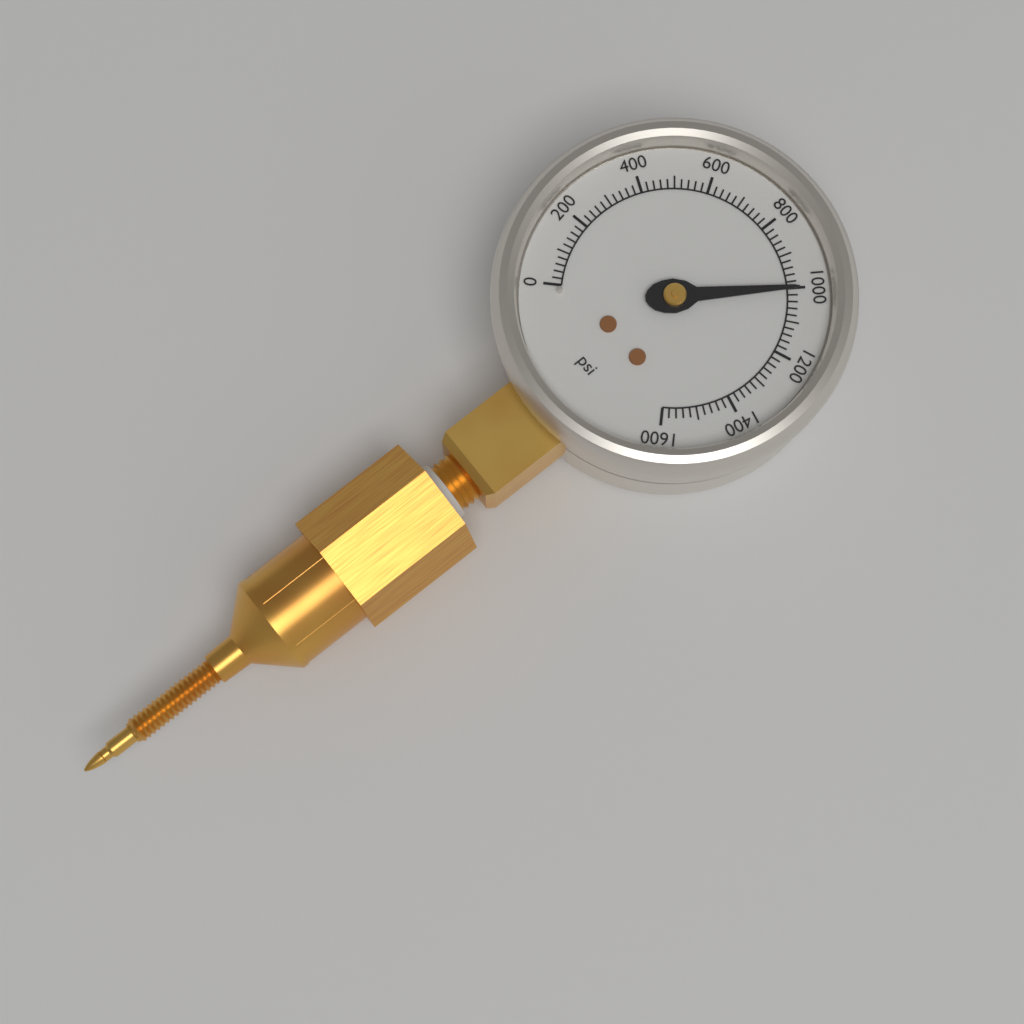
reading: 1000 psi
